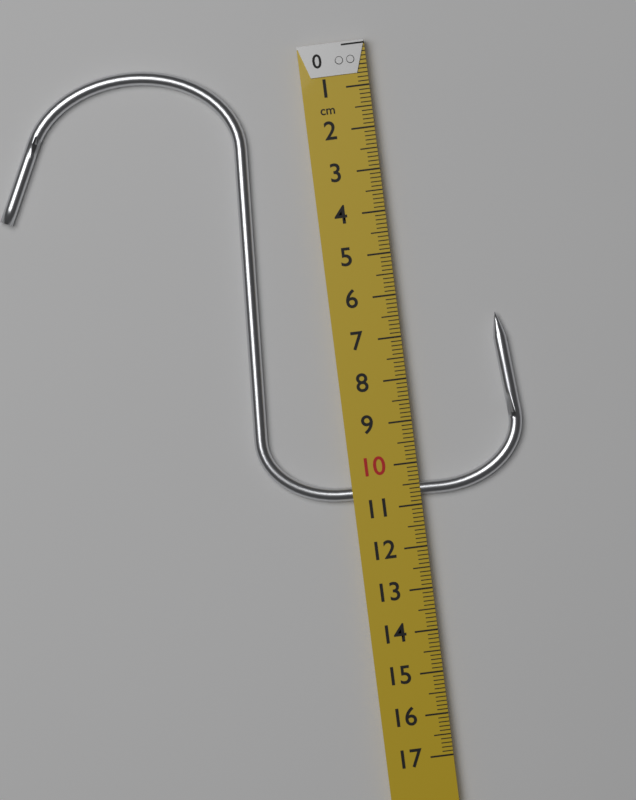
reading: 10.8 cm
